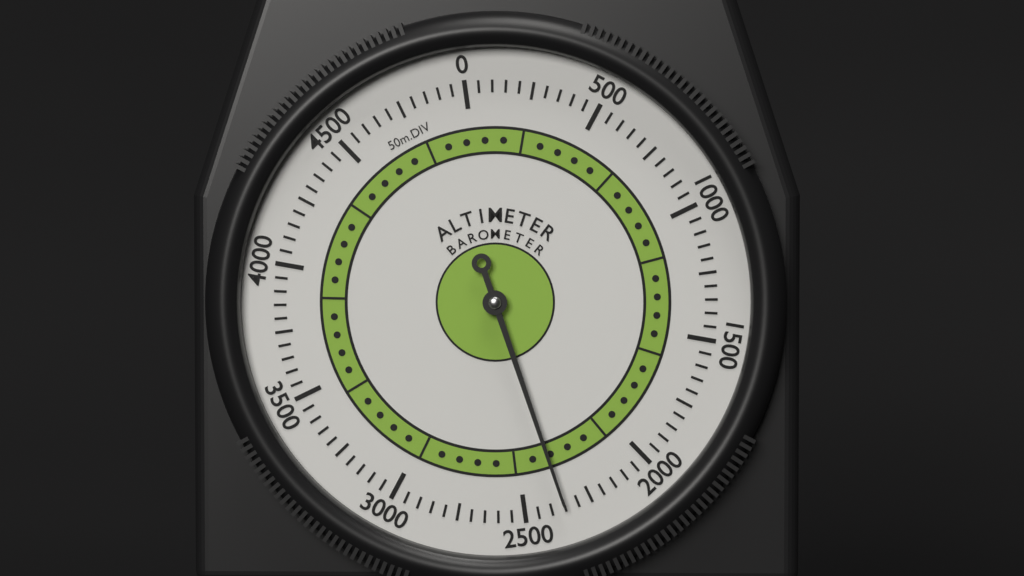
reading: 2350 m
